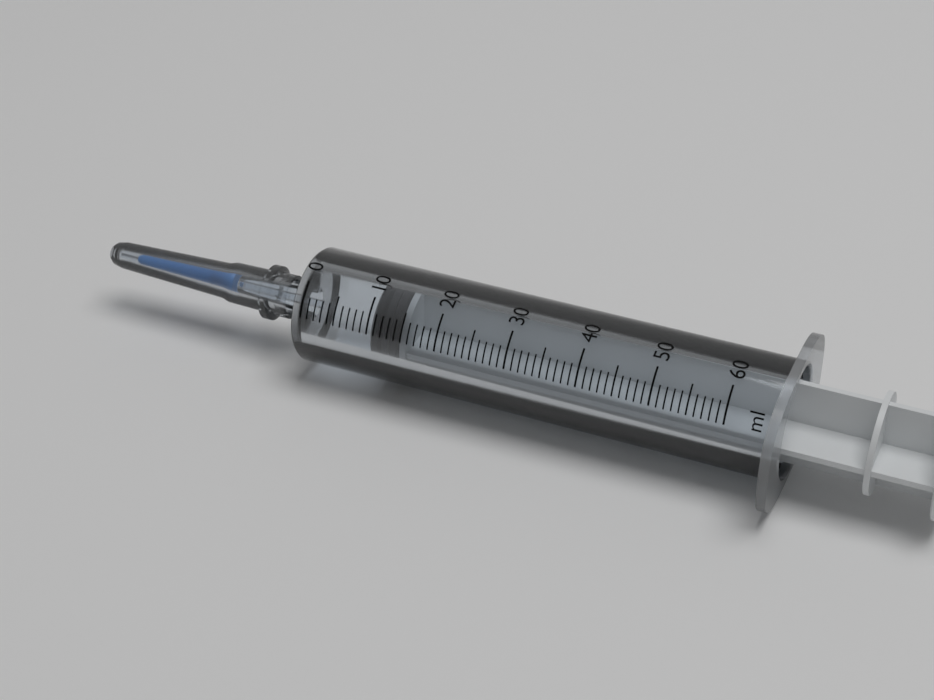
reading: 10 ml
